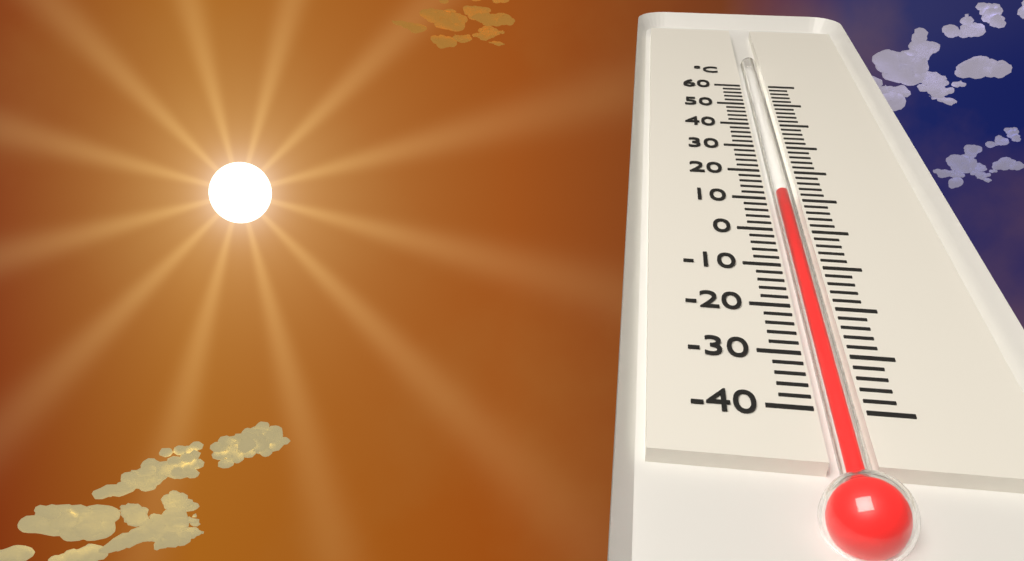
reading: 12 °C
